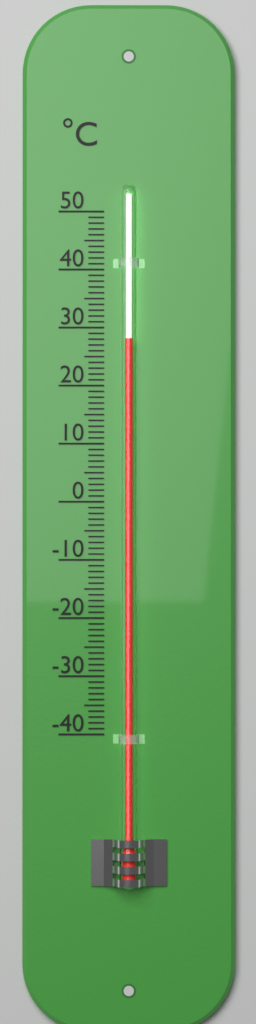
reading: 28 °C
